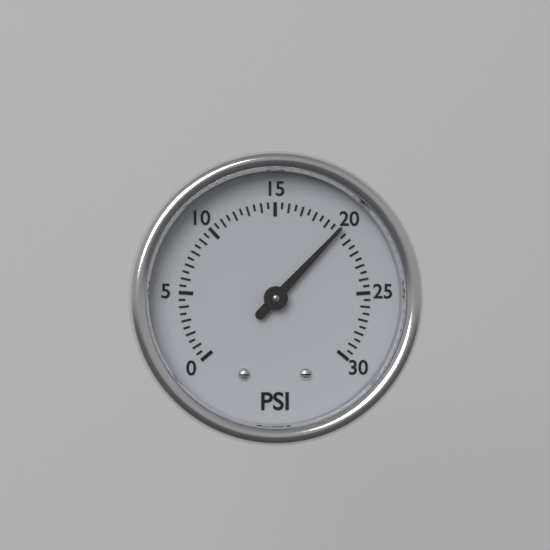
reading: 20.0 psi
